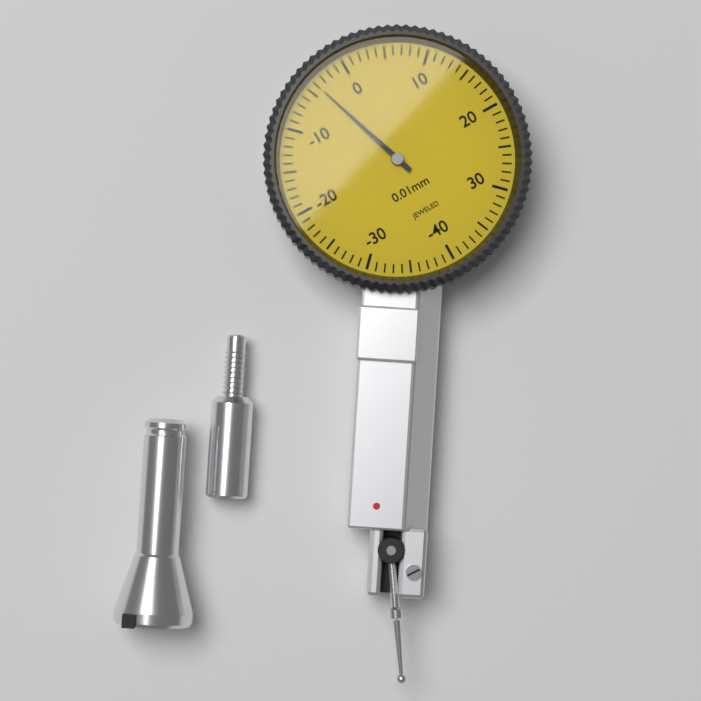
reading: -4 0.01mm
